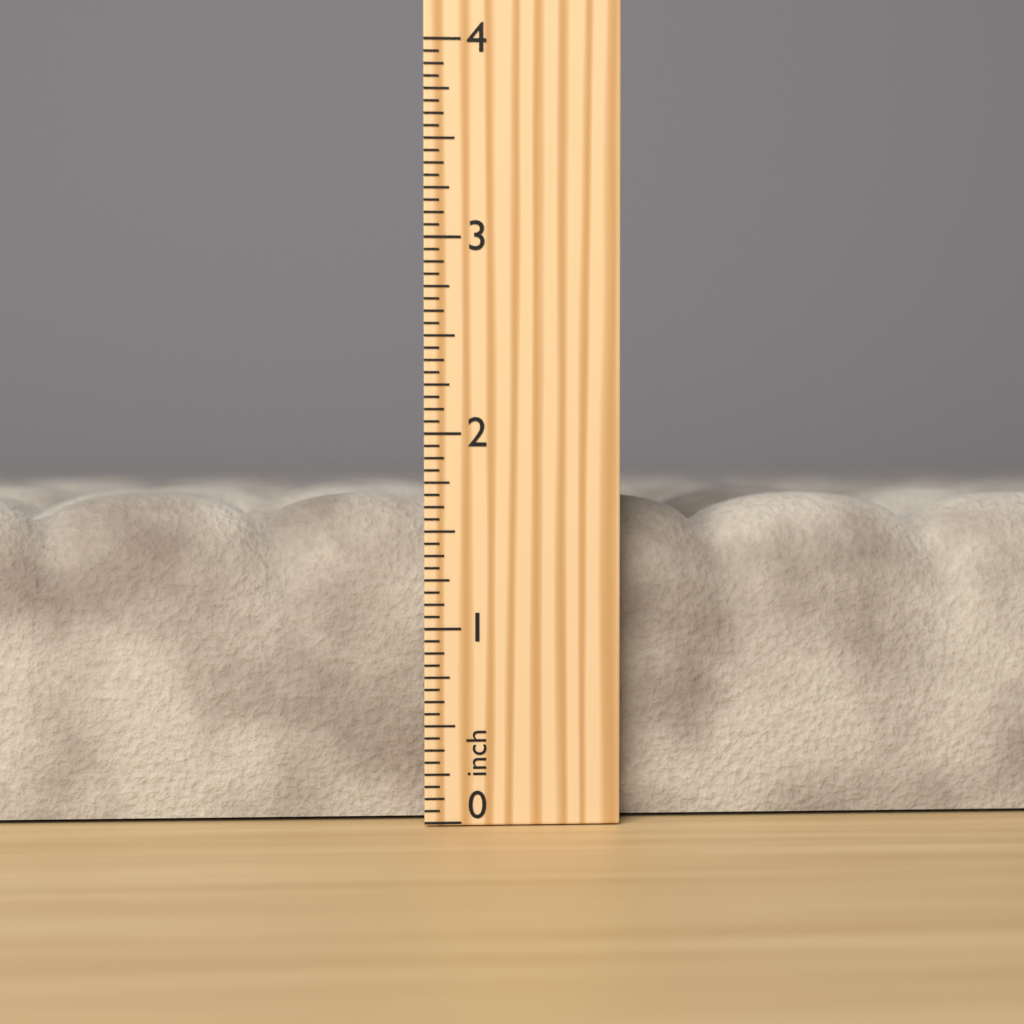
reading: 1.6875 inch
